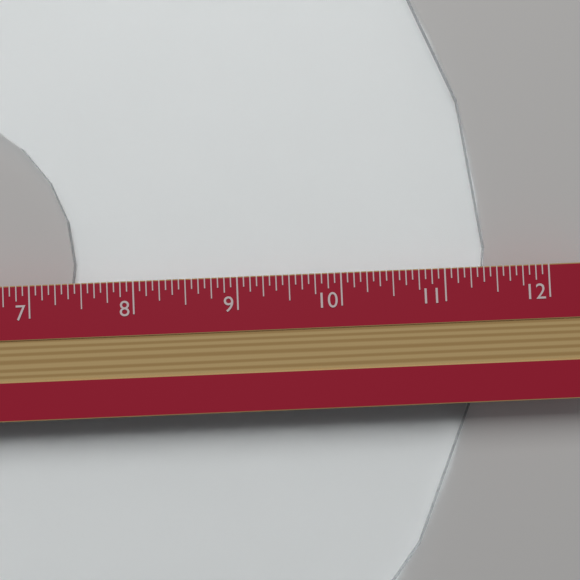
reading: 11.4375 in
